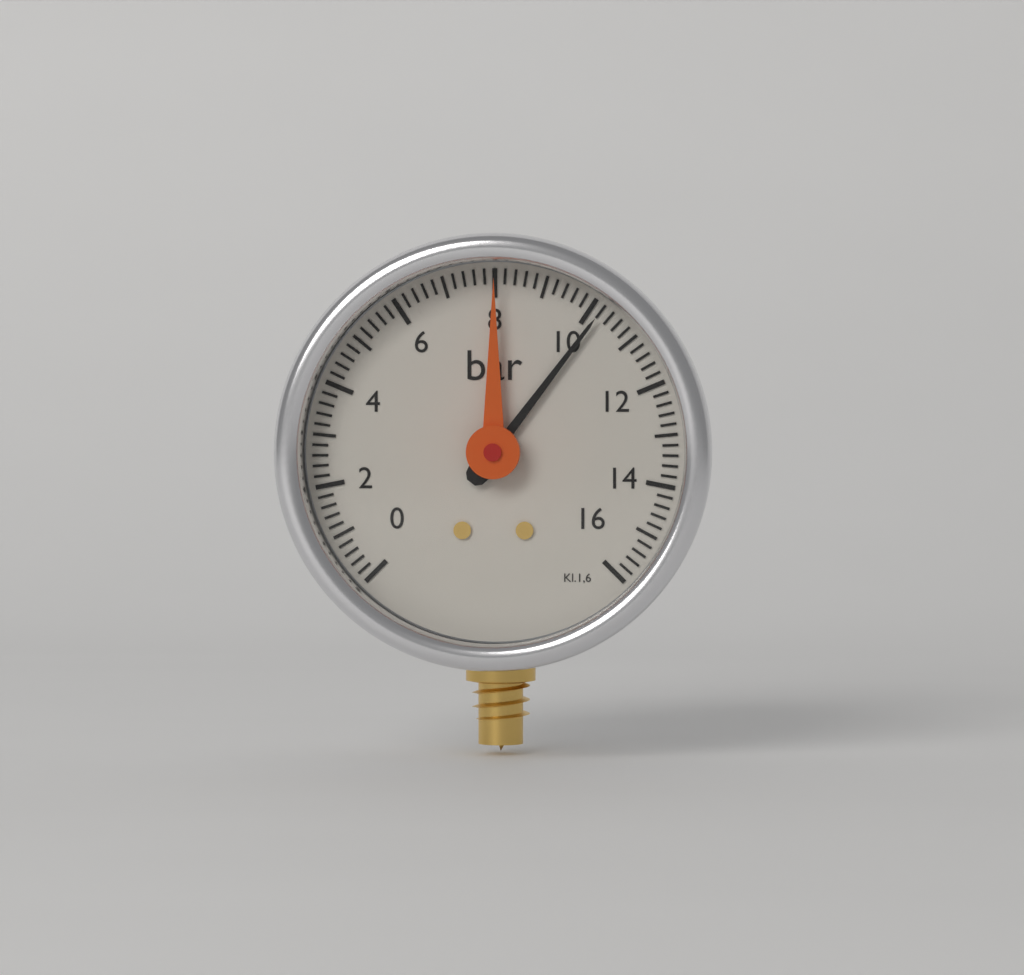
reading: 10.2 bar
